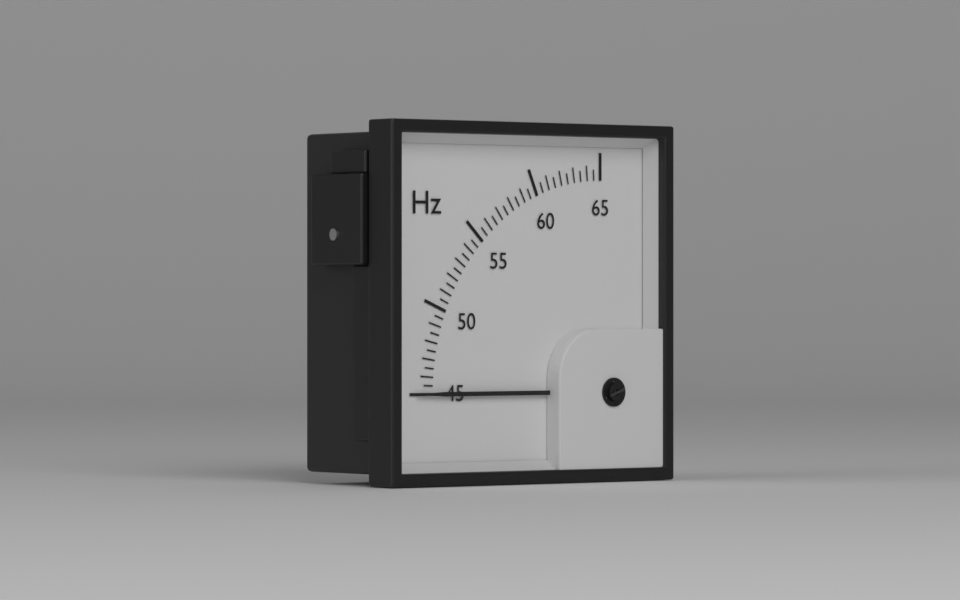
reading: 45.0 Hz
